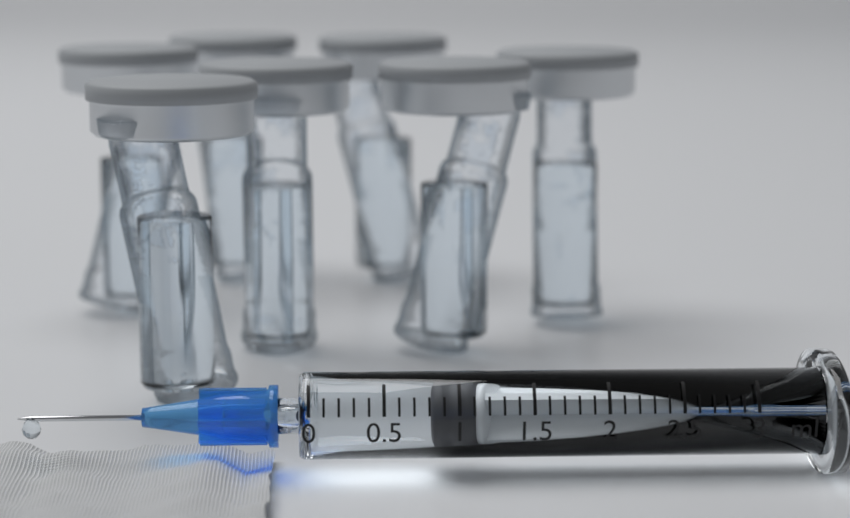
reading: 0.8 ml
